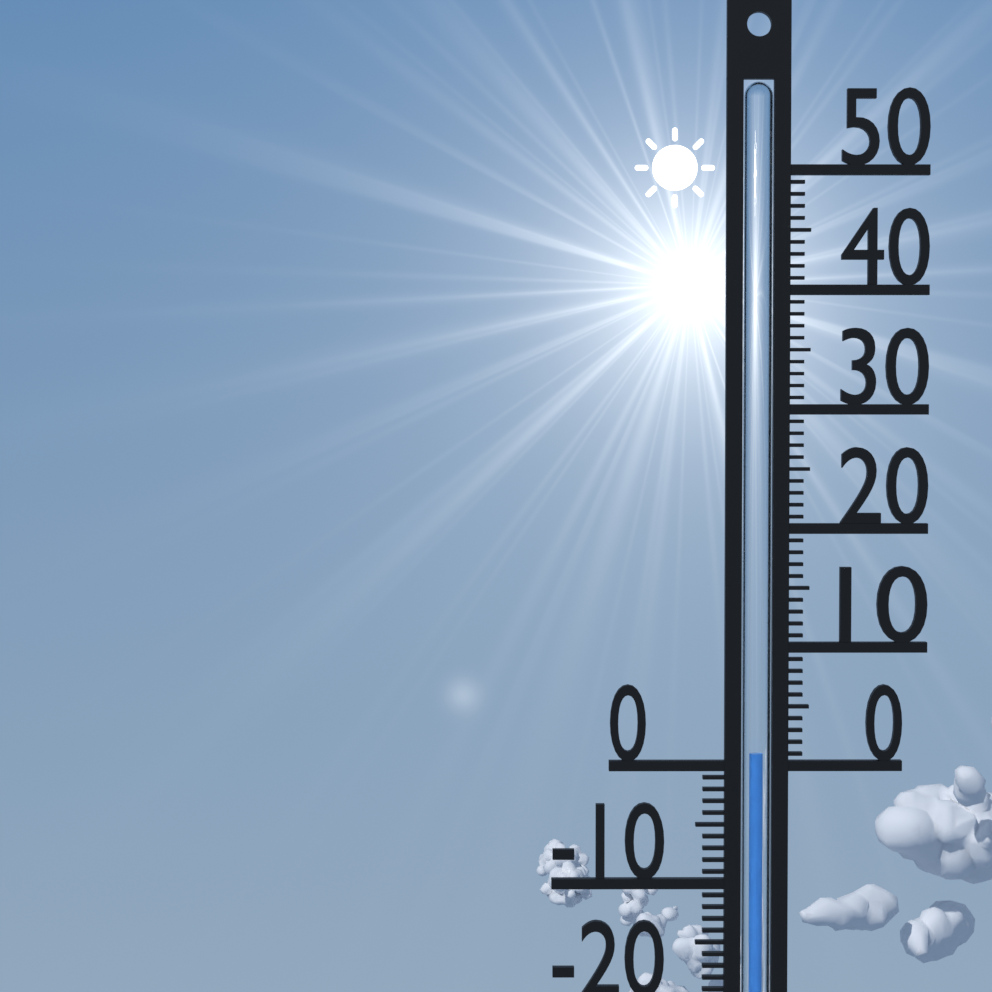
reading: 1 °C
